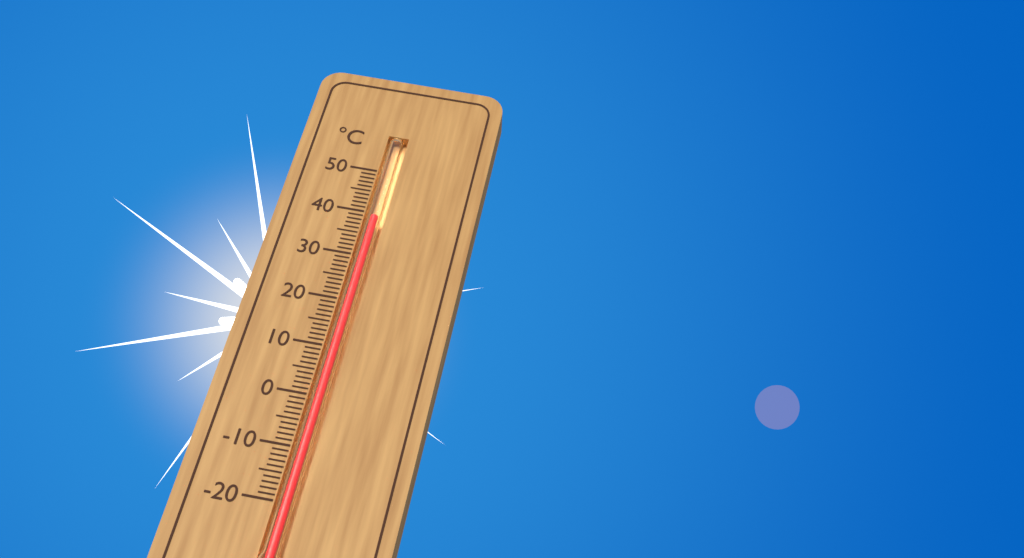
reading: 39 °C
